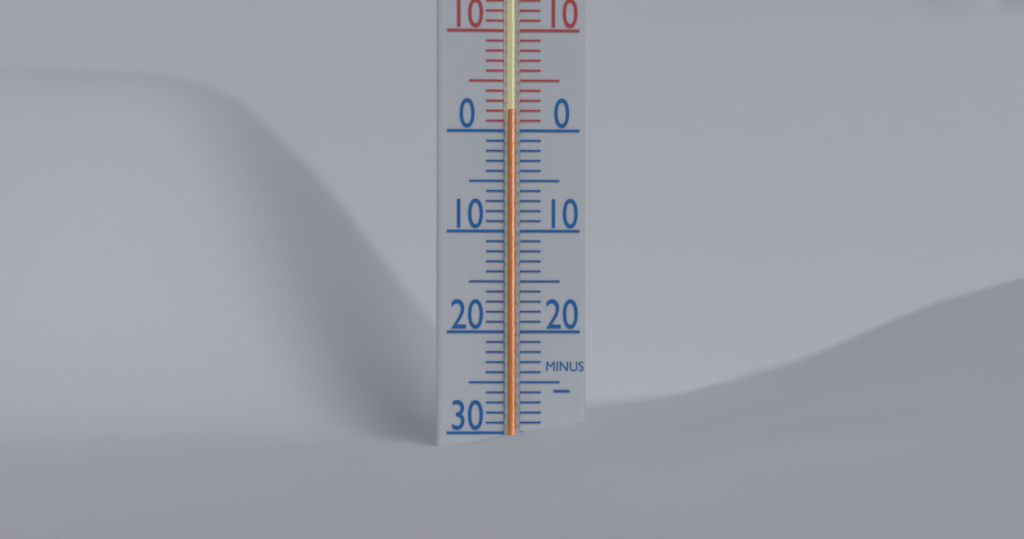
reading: 2 °C
